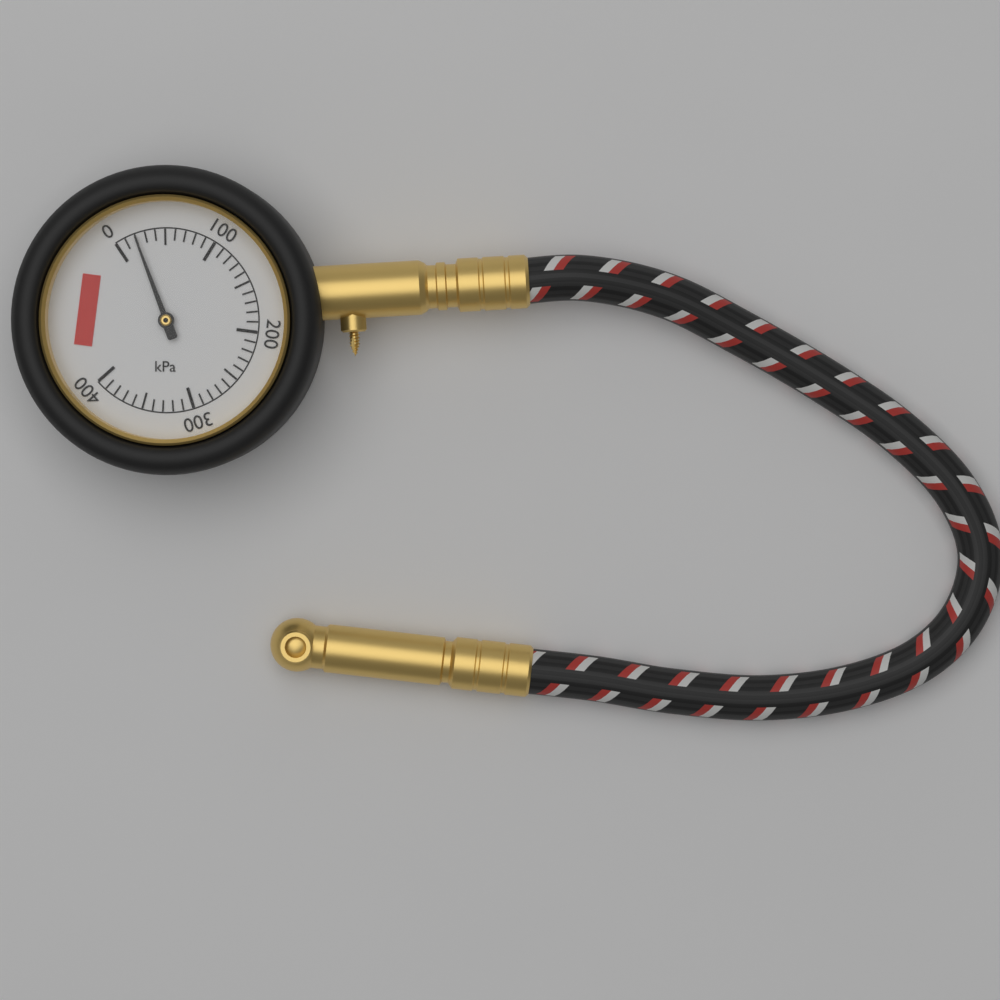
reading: 20 kPa
